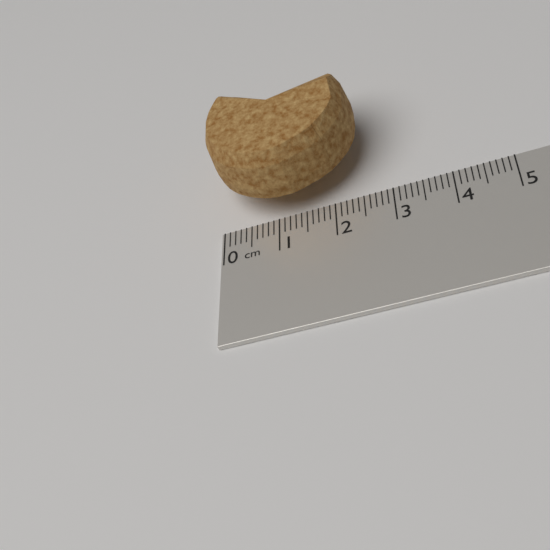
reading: 2.6 cm
